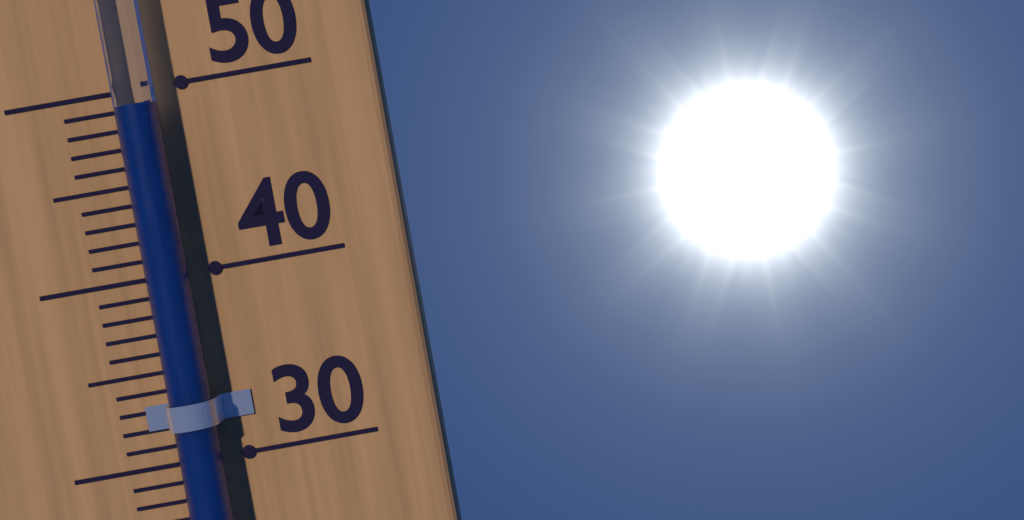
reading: 49 °C
